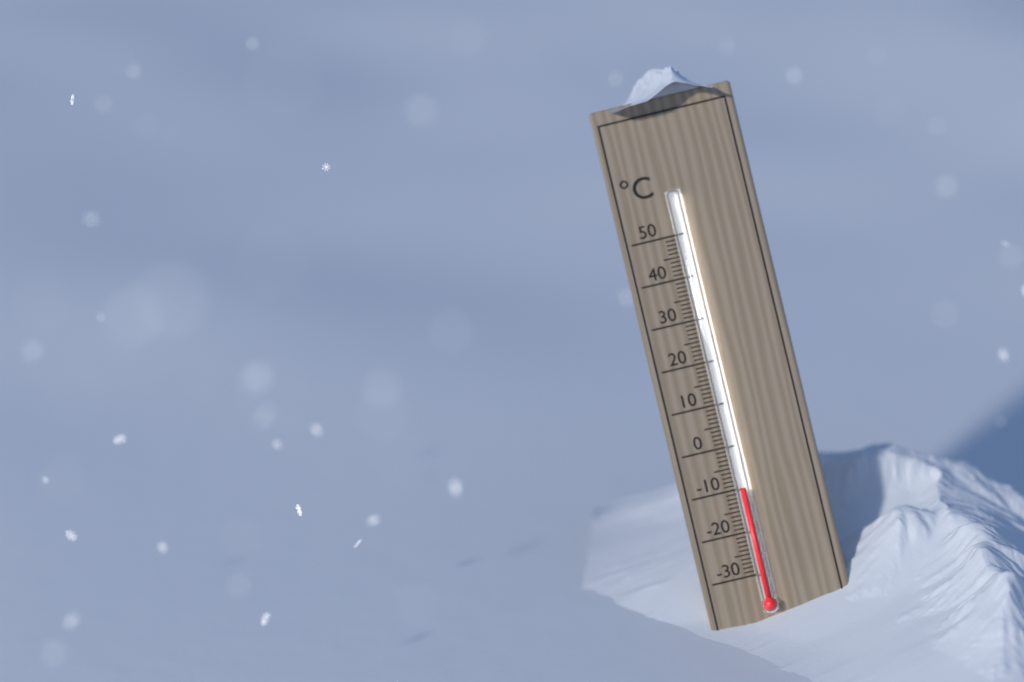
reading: -10 °C
